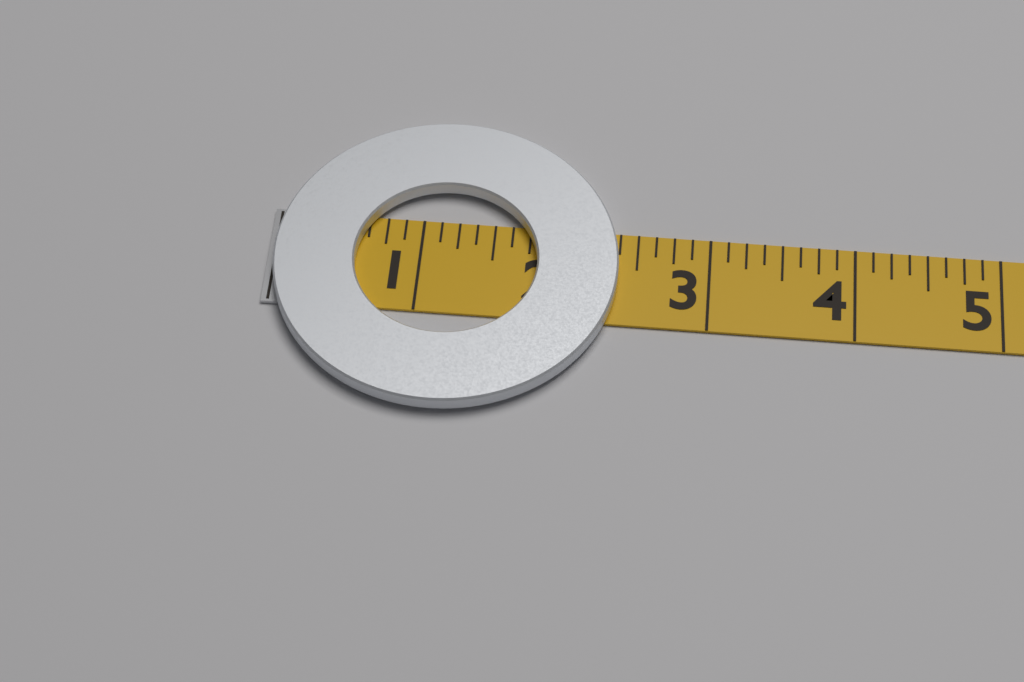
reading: 2.375 (no unit)
